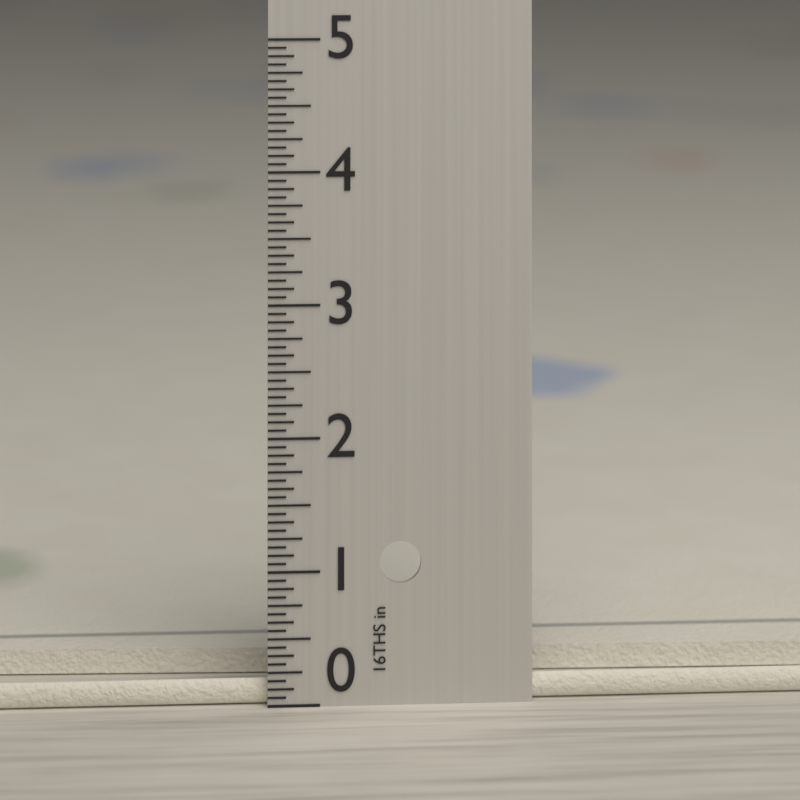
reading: 0.1875 in
